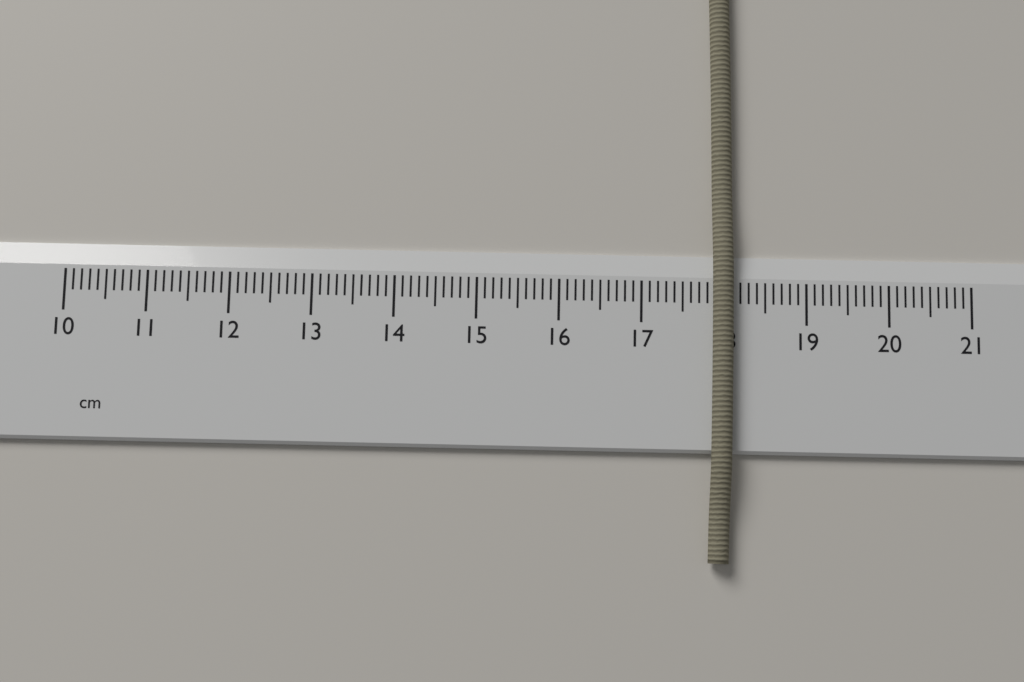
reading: 18.1 cm
